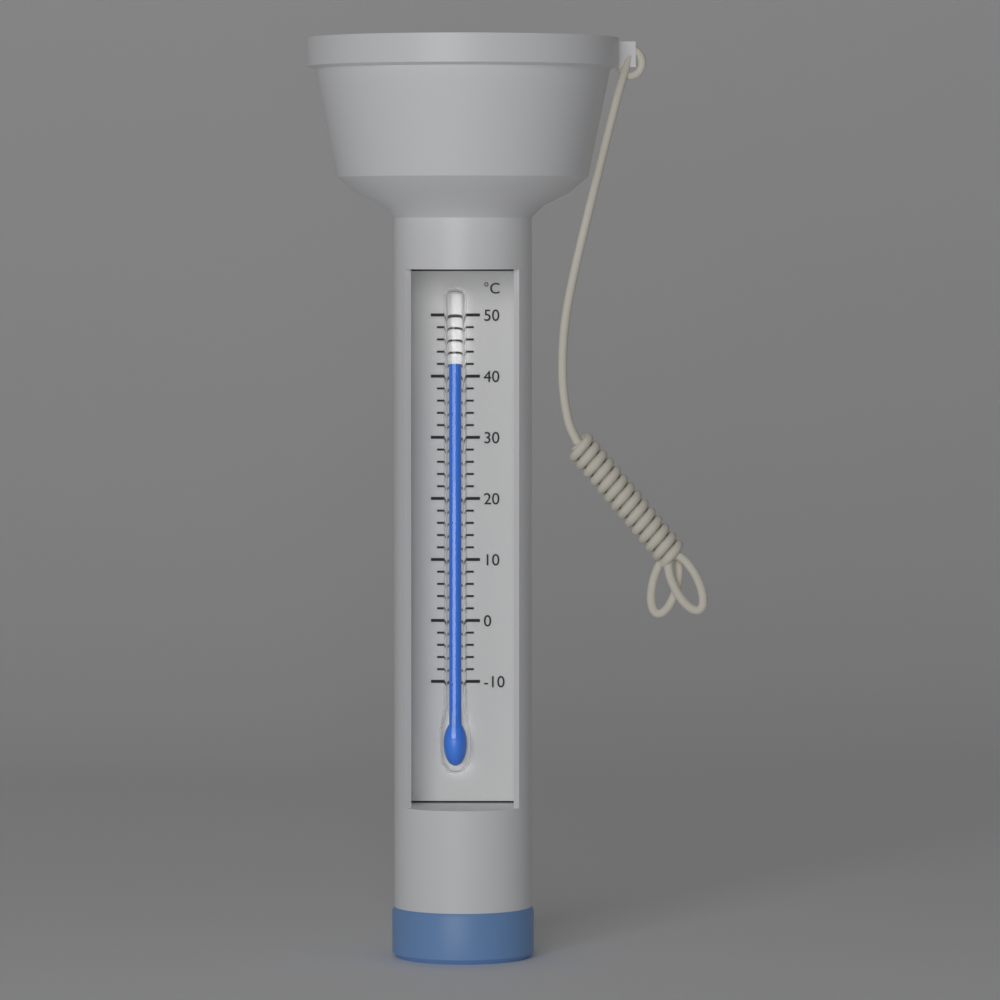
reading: 42 °C
